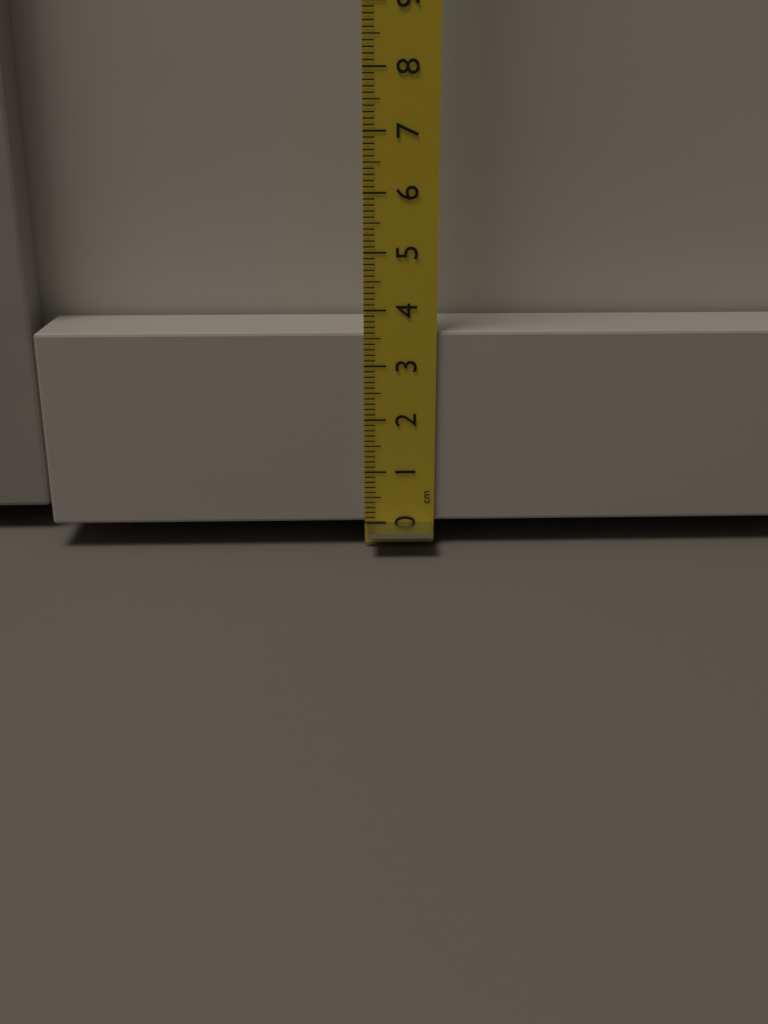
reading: 3.6 cm
